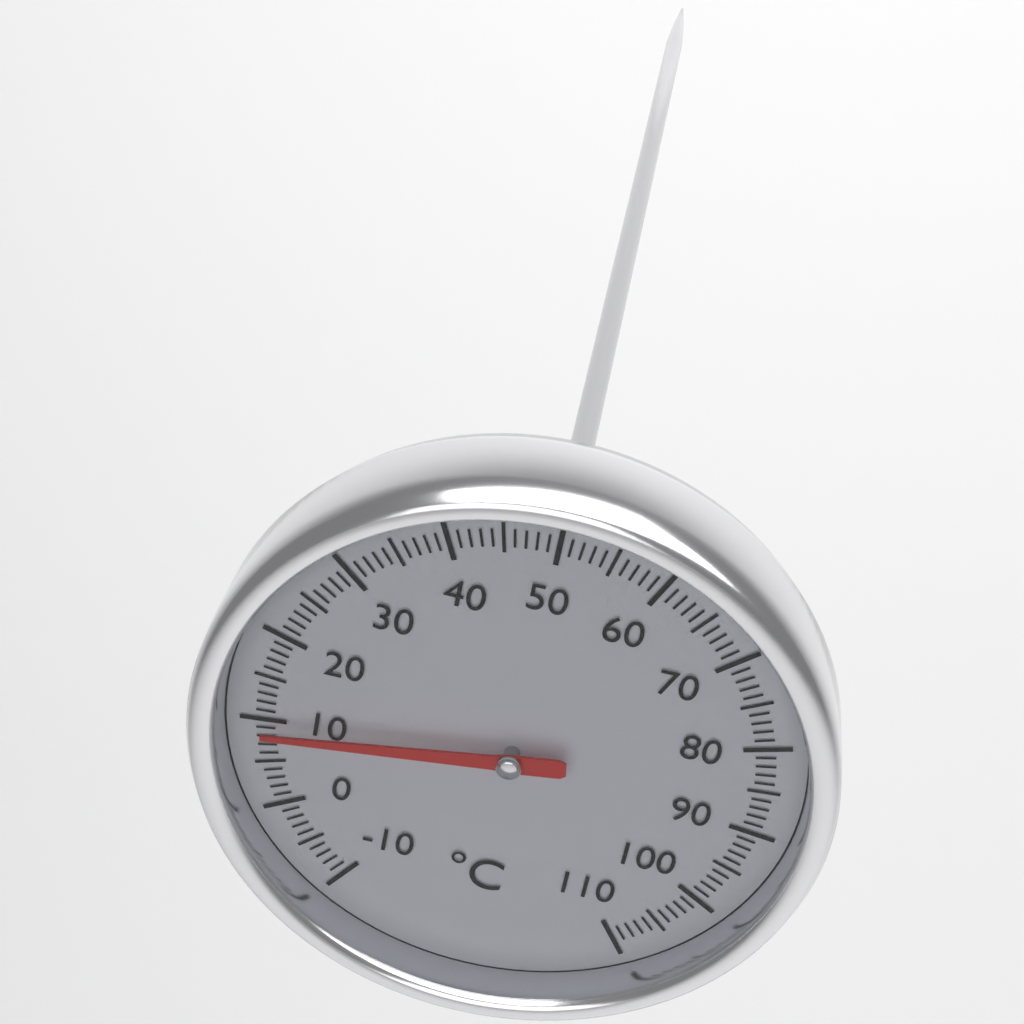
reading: 9 °C
